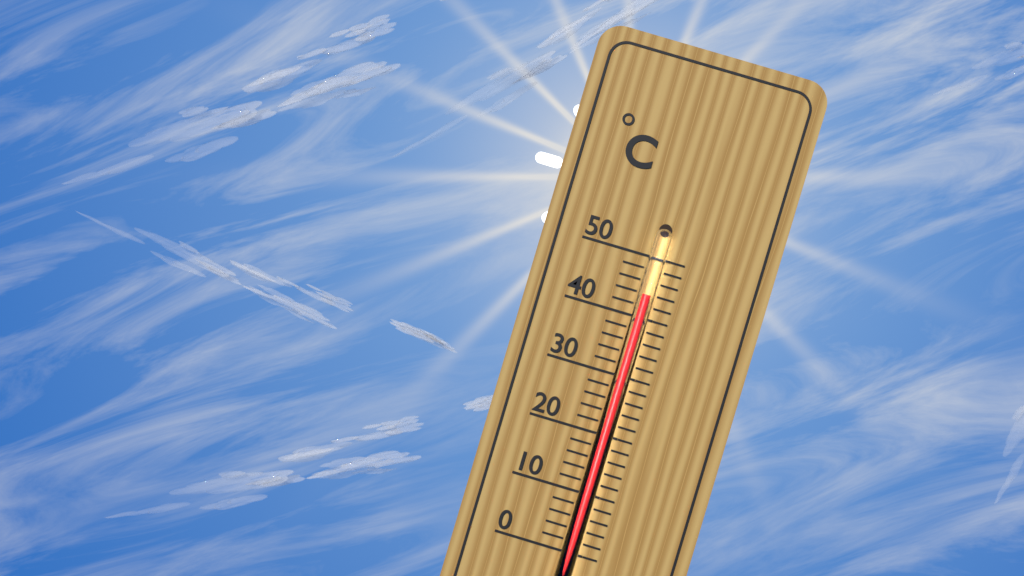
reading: 44 °C
